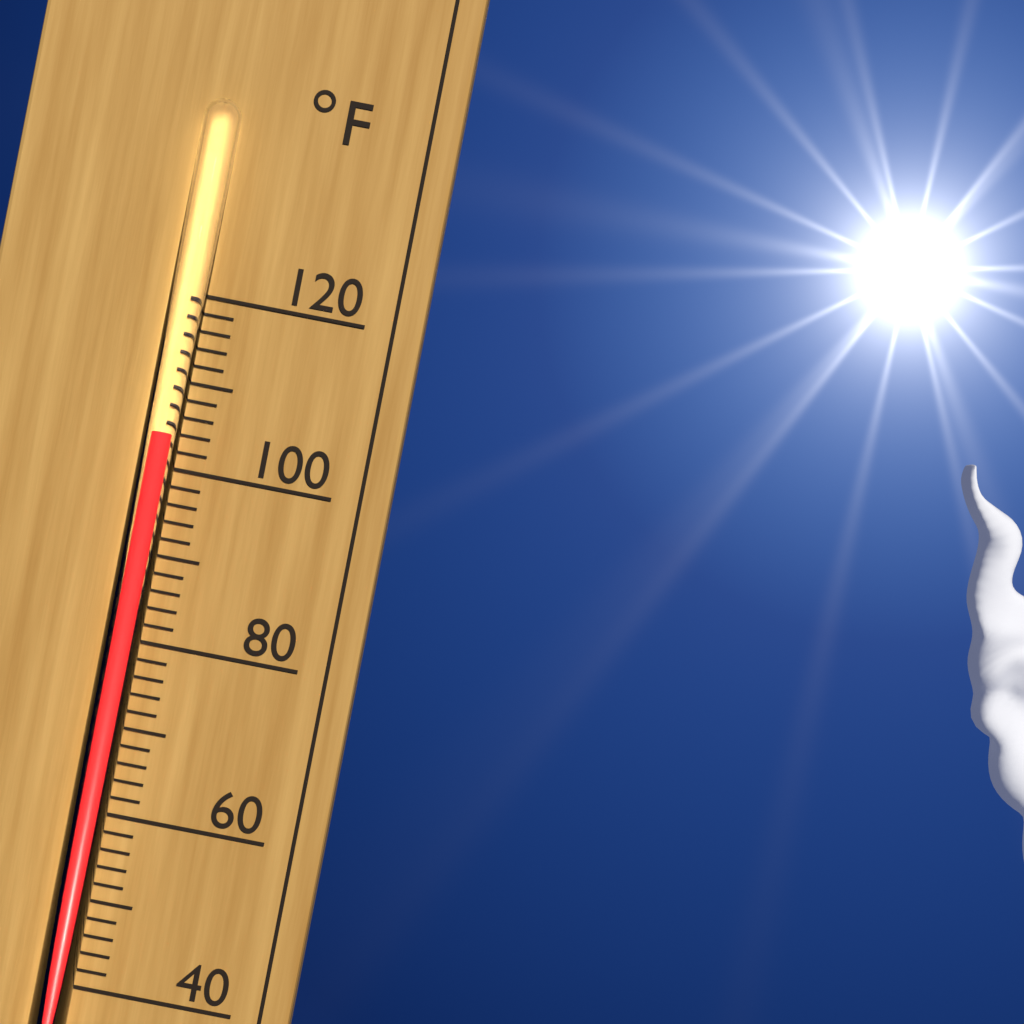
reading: 104 °F
